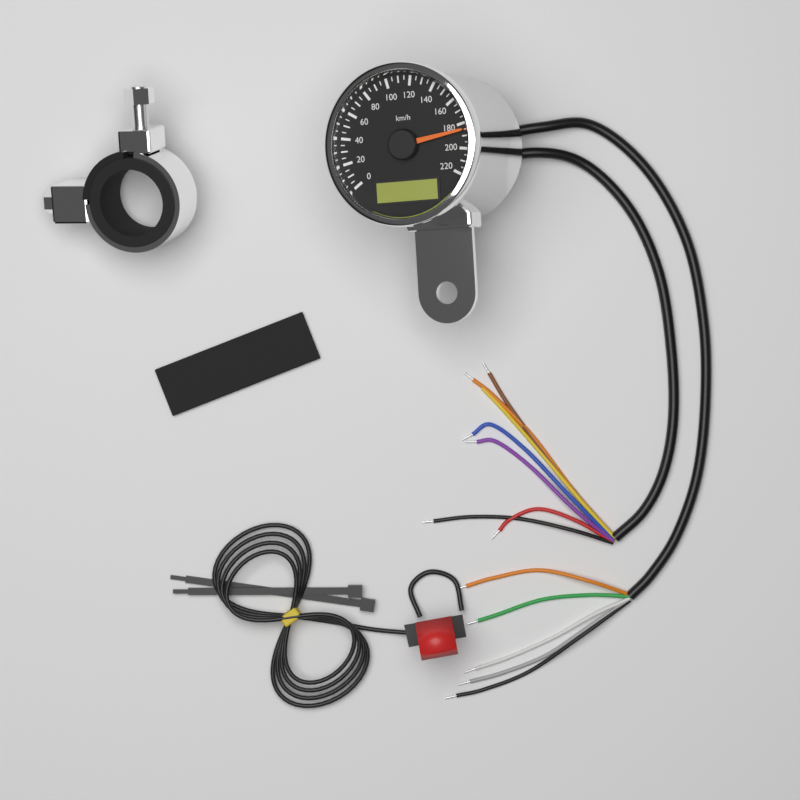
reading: 185 km/h
